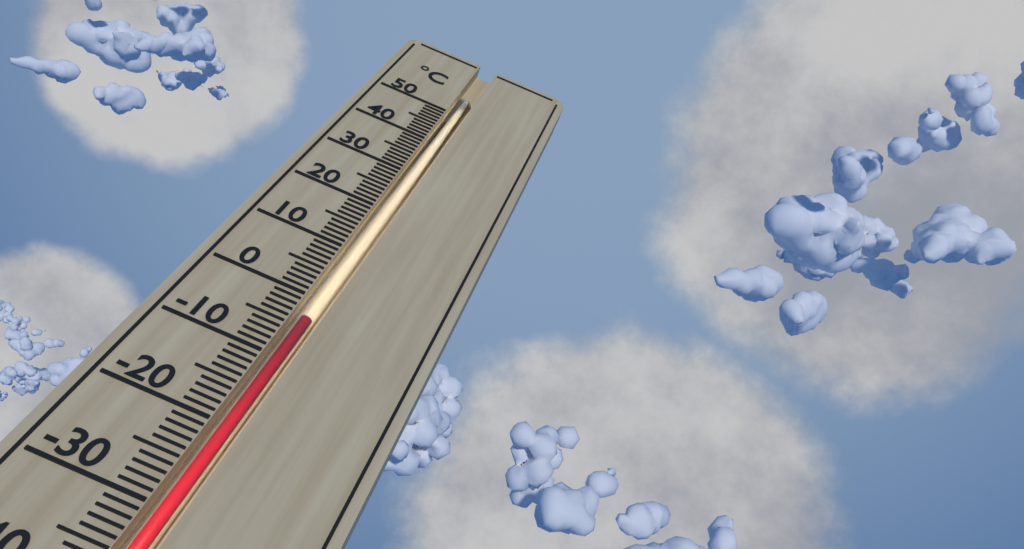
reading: -3 °C
